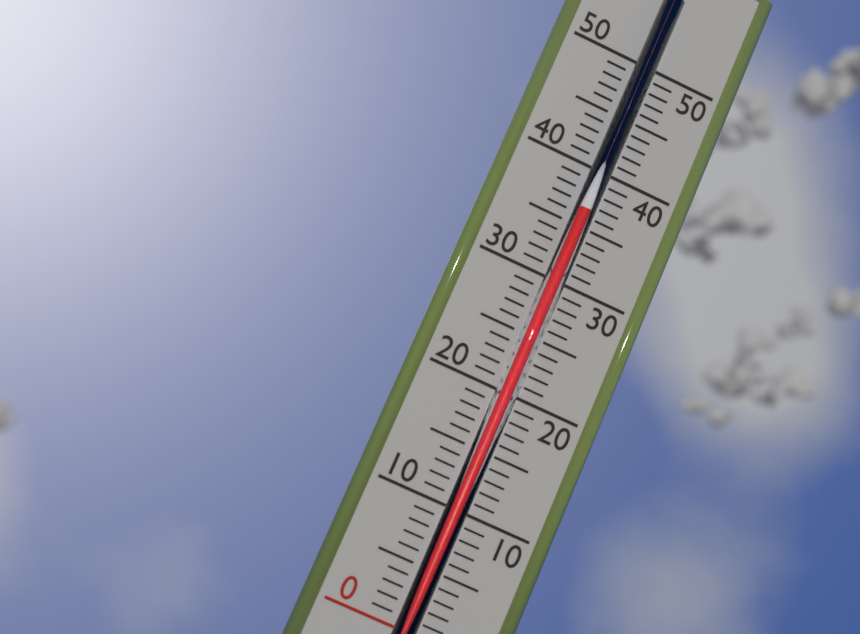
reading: 36 (no unit)
